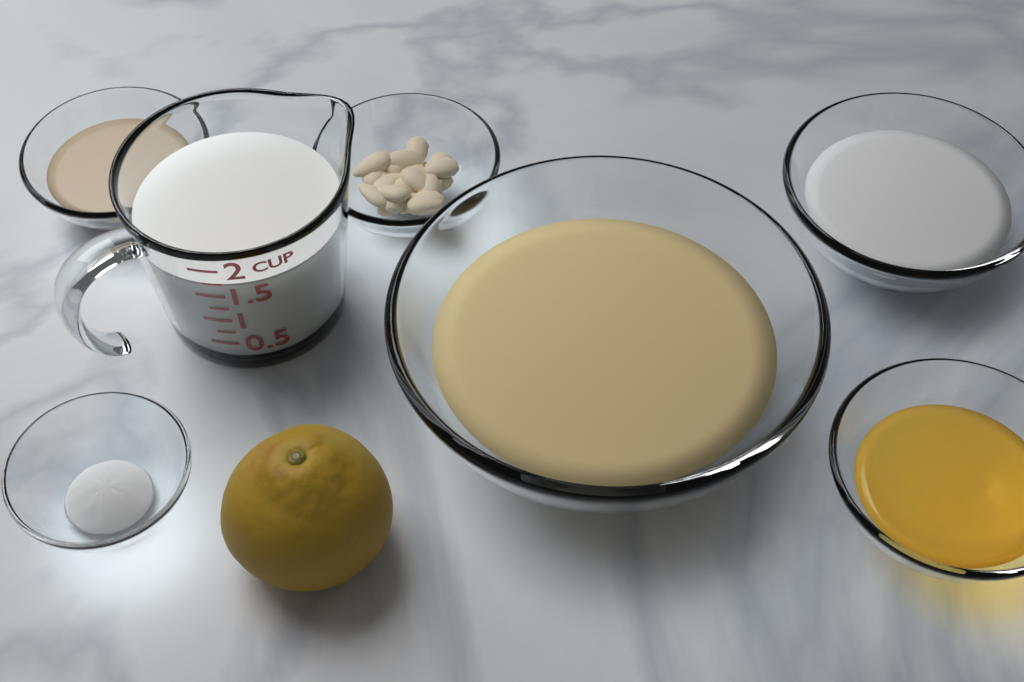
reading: 1.75 cup
